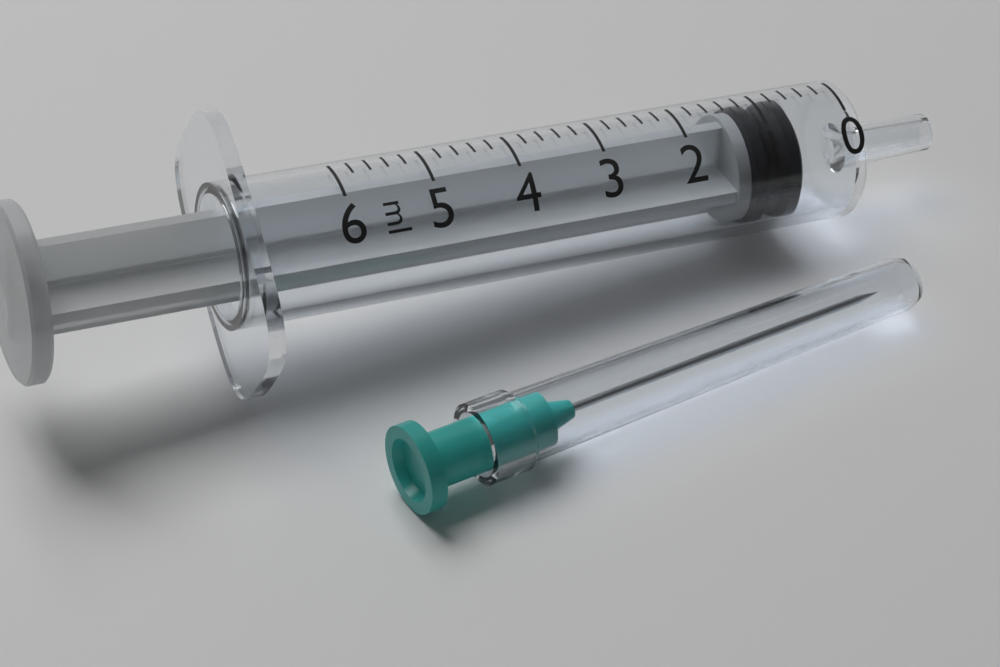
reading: 0.6 ml
